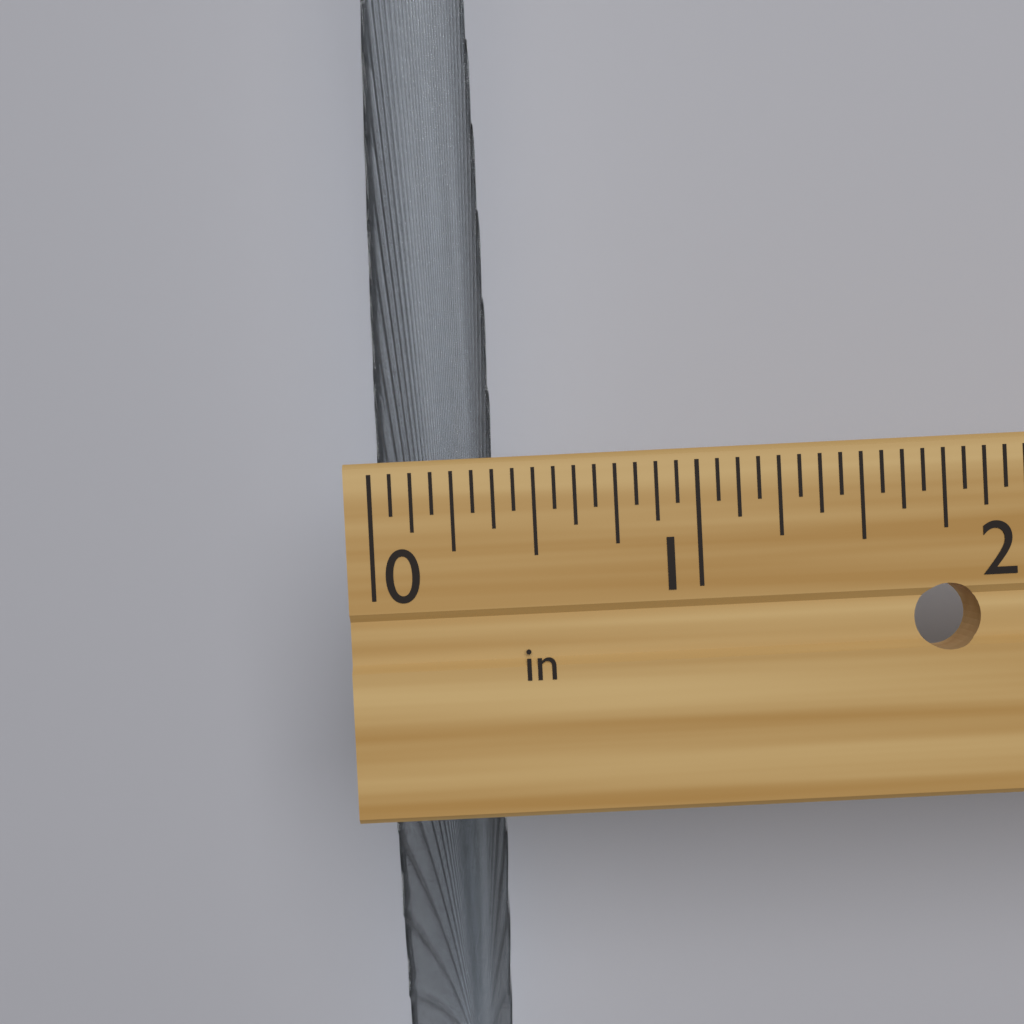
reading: 0.3750 in
